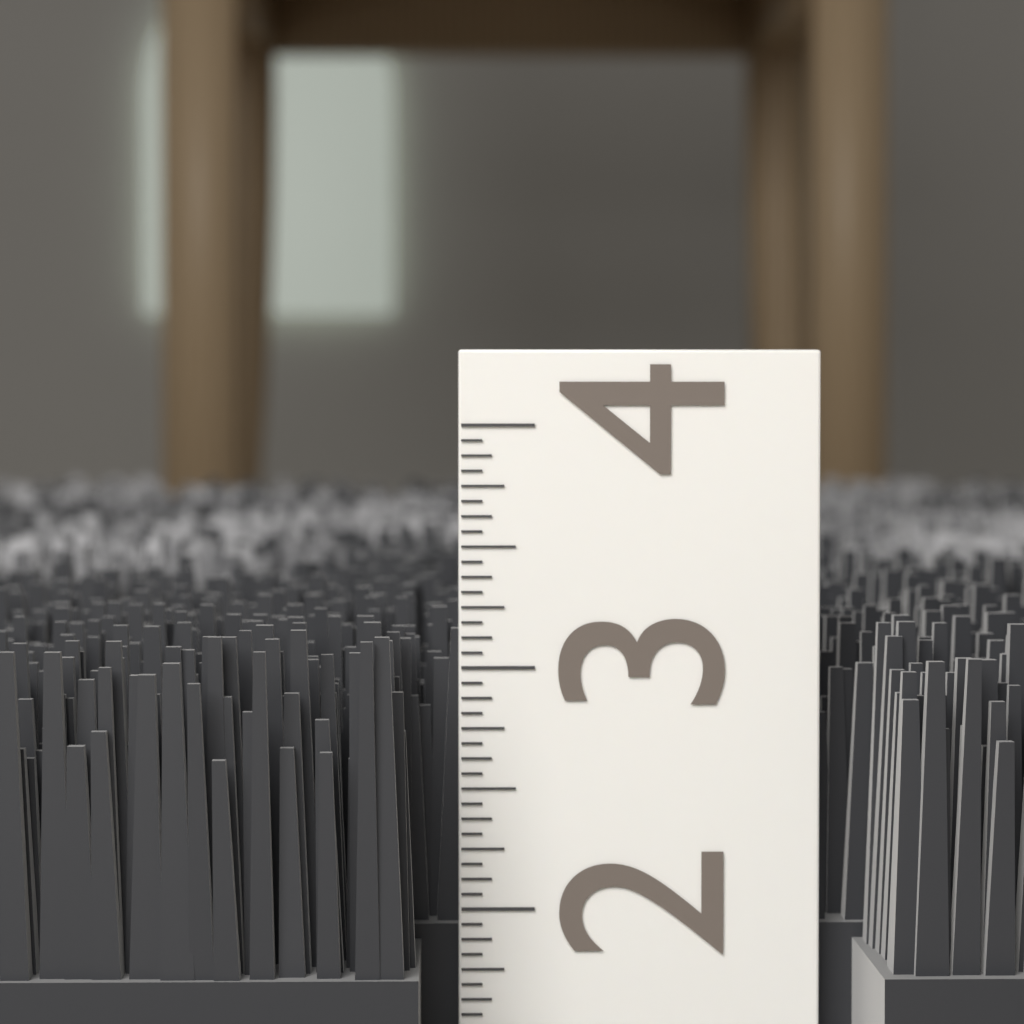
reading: 3.1875 (no unit)
